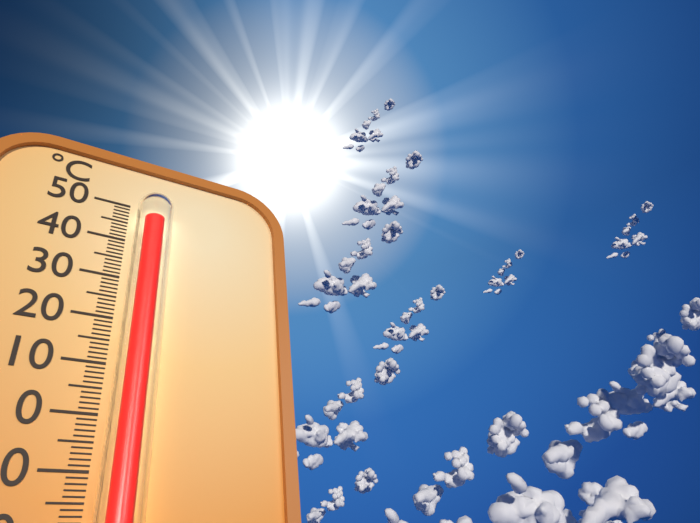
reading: 44 °C
